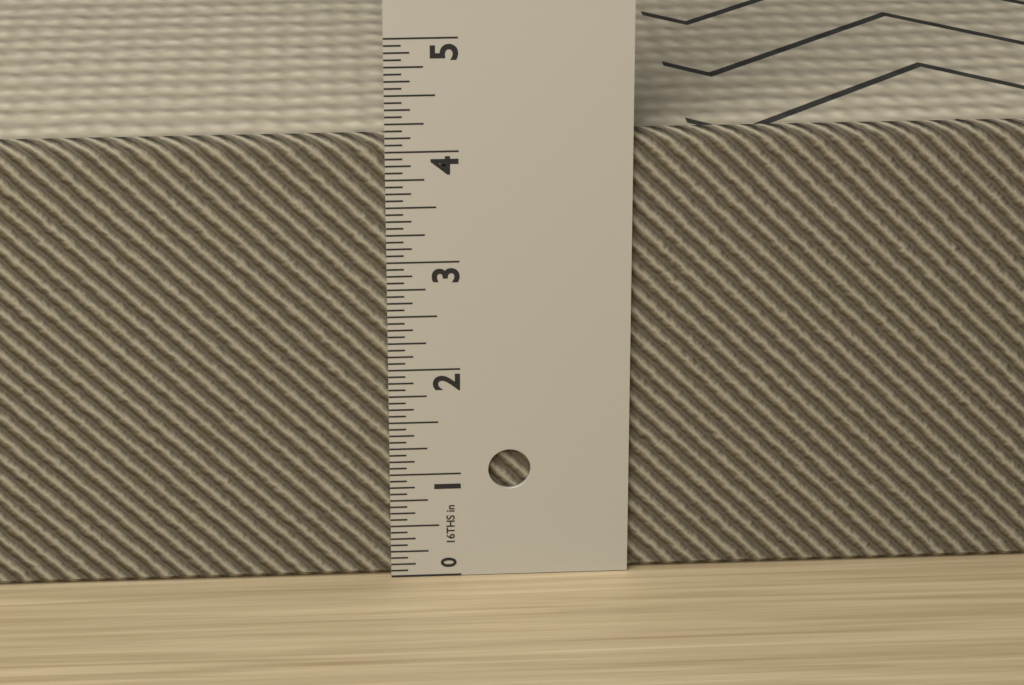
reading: 4.1250 in
